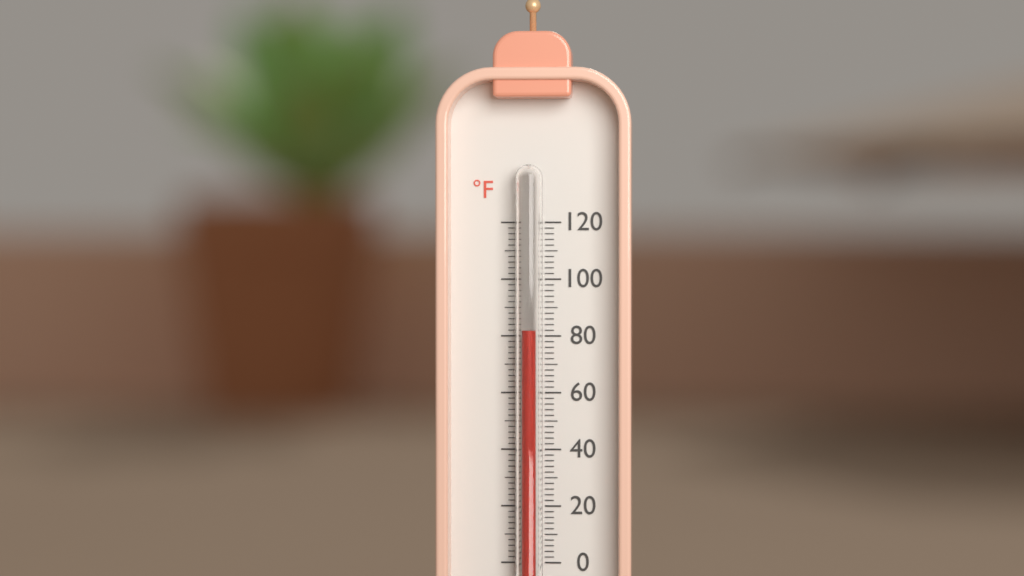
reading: 82 °F
